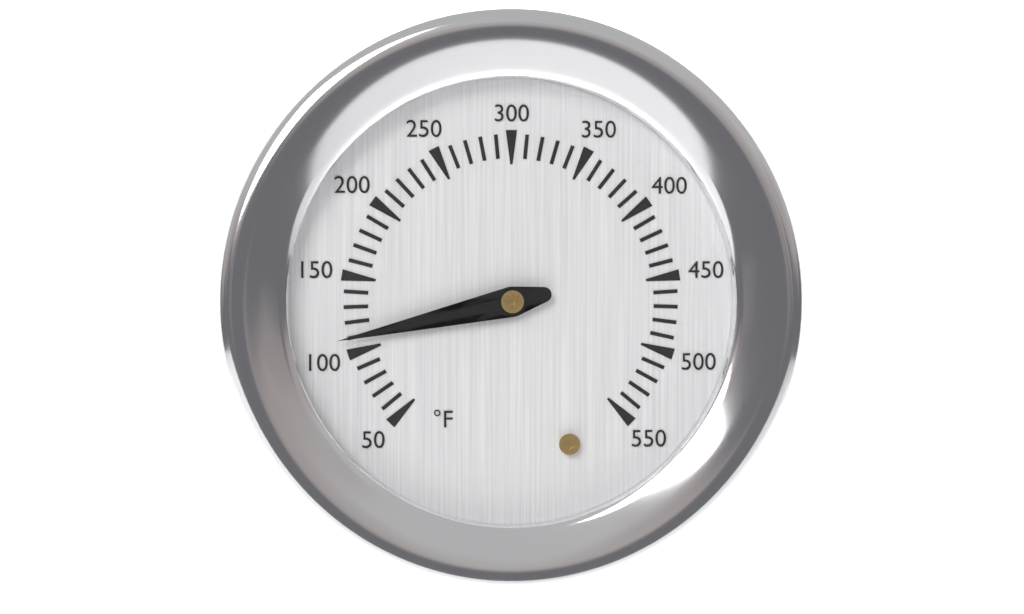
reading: 110 °F
